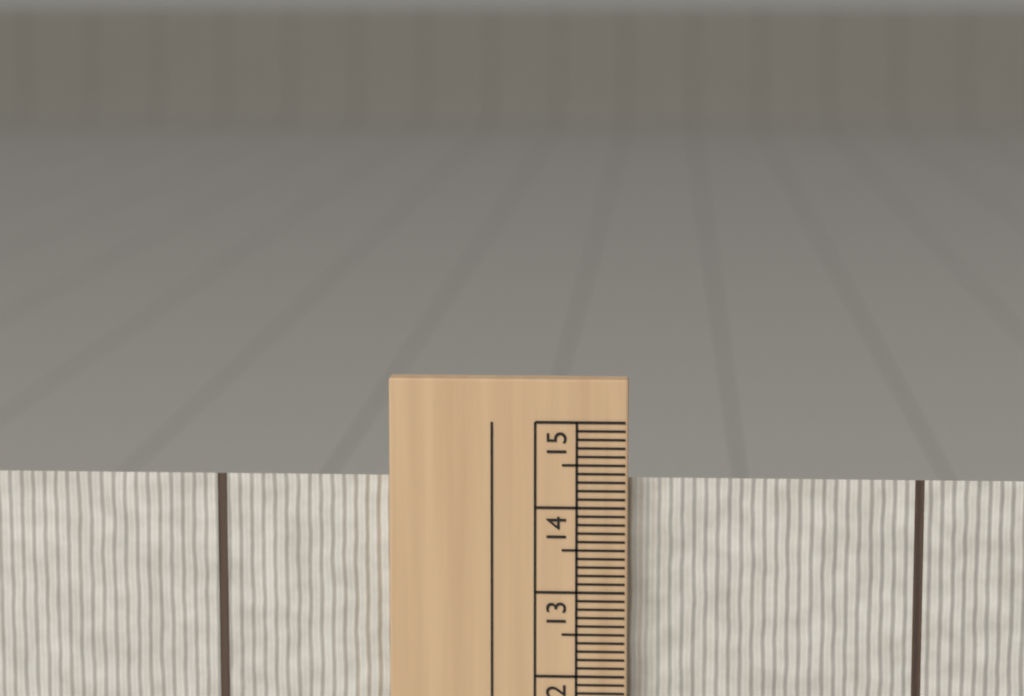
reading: 14.3 cm
